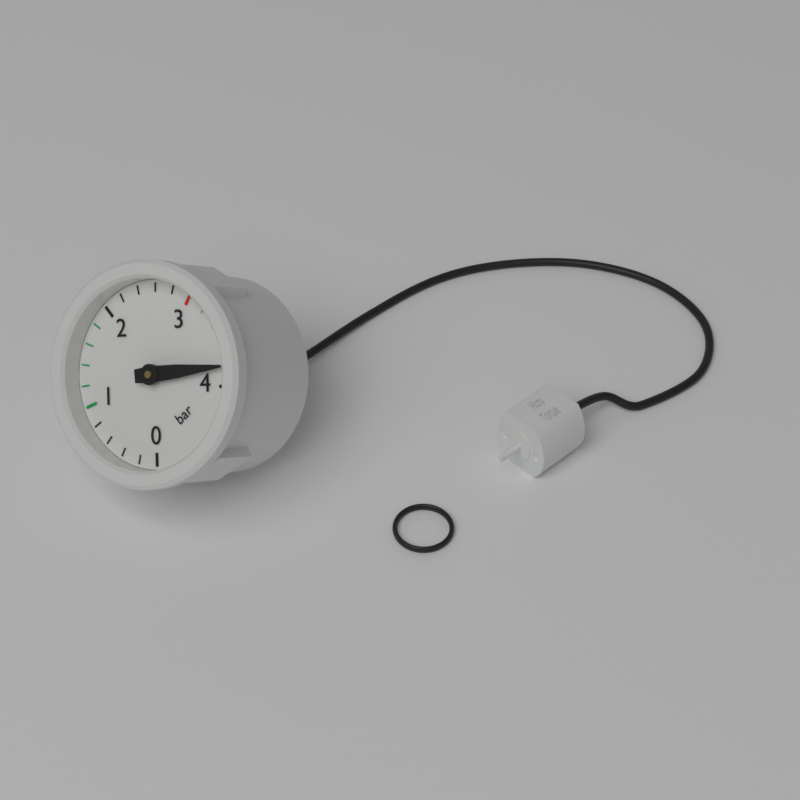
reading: 3.8 bar
